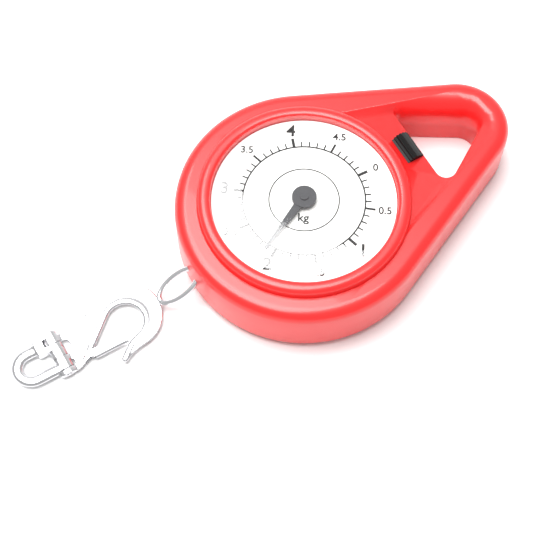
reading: 2.1 kg
